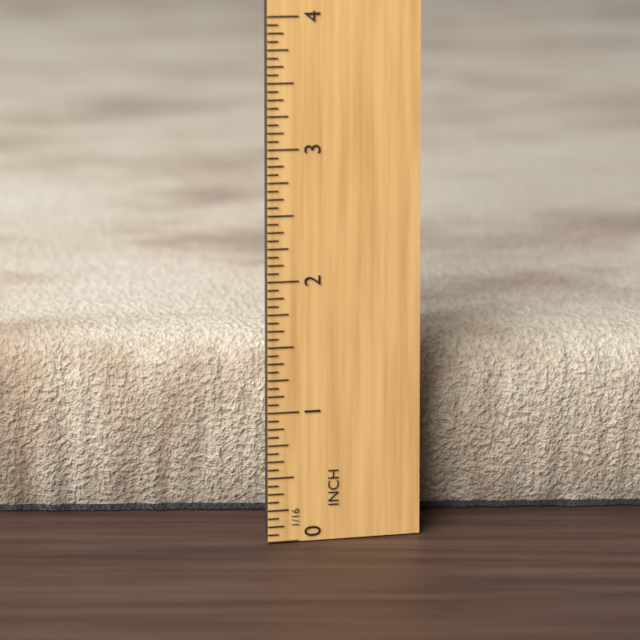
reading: 1.3750 in
